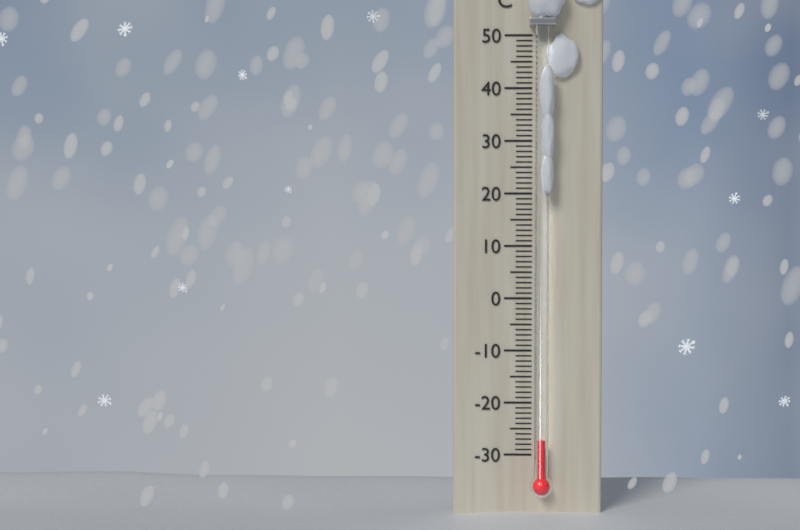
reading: -27 °C
